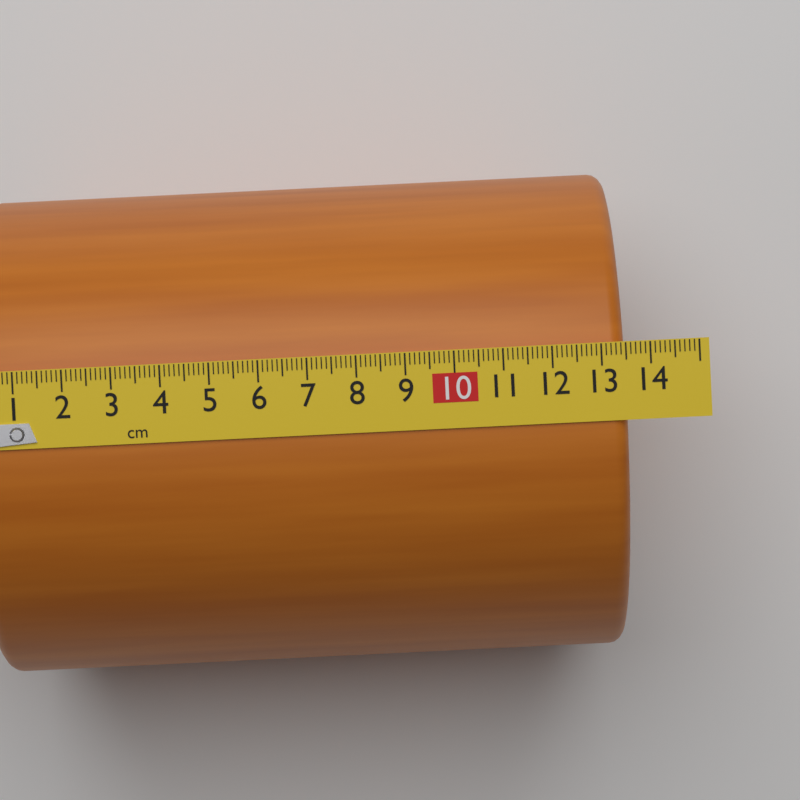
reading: 13.5 cm
